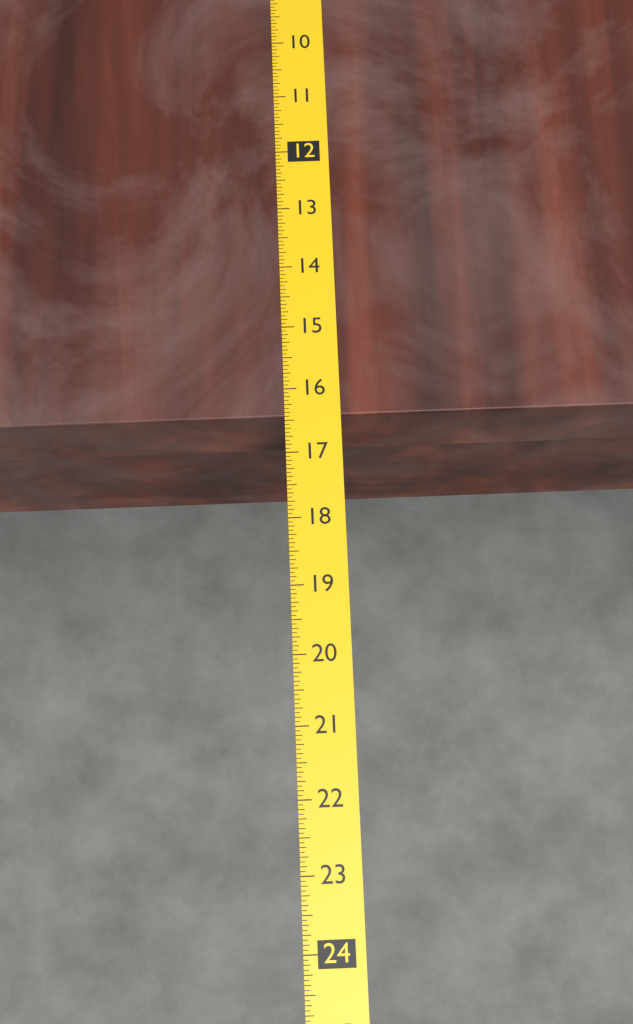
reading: 16.4375 (no unit)
